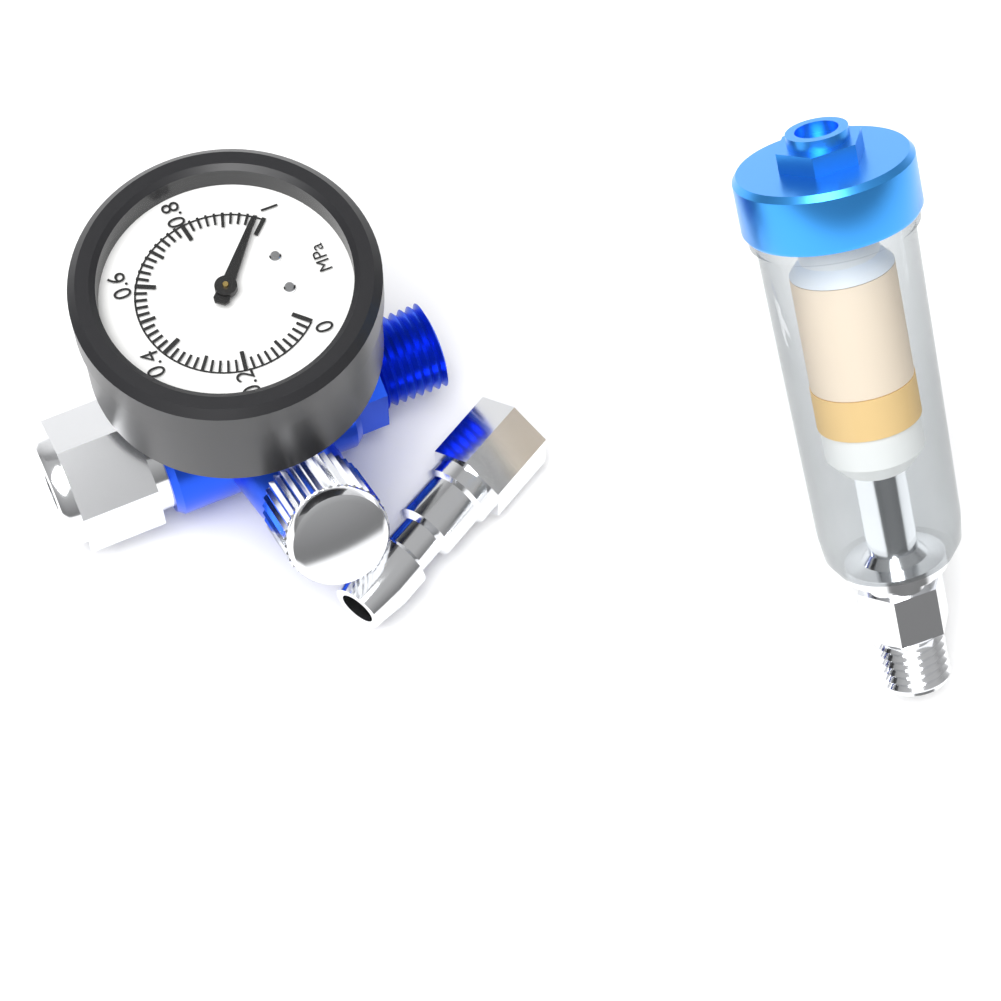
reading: 0.98 MPa
